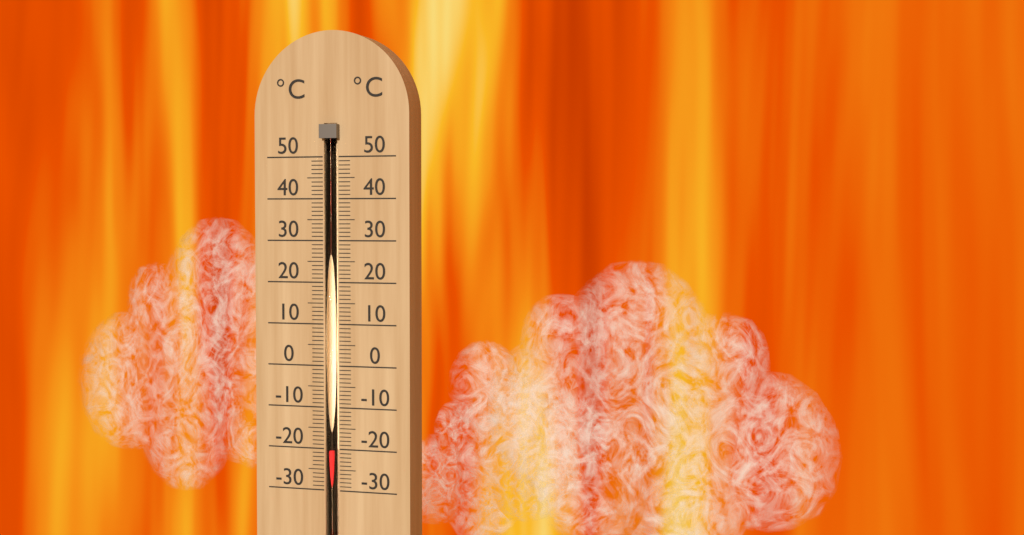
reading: -20 °C
